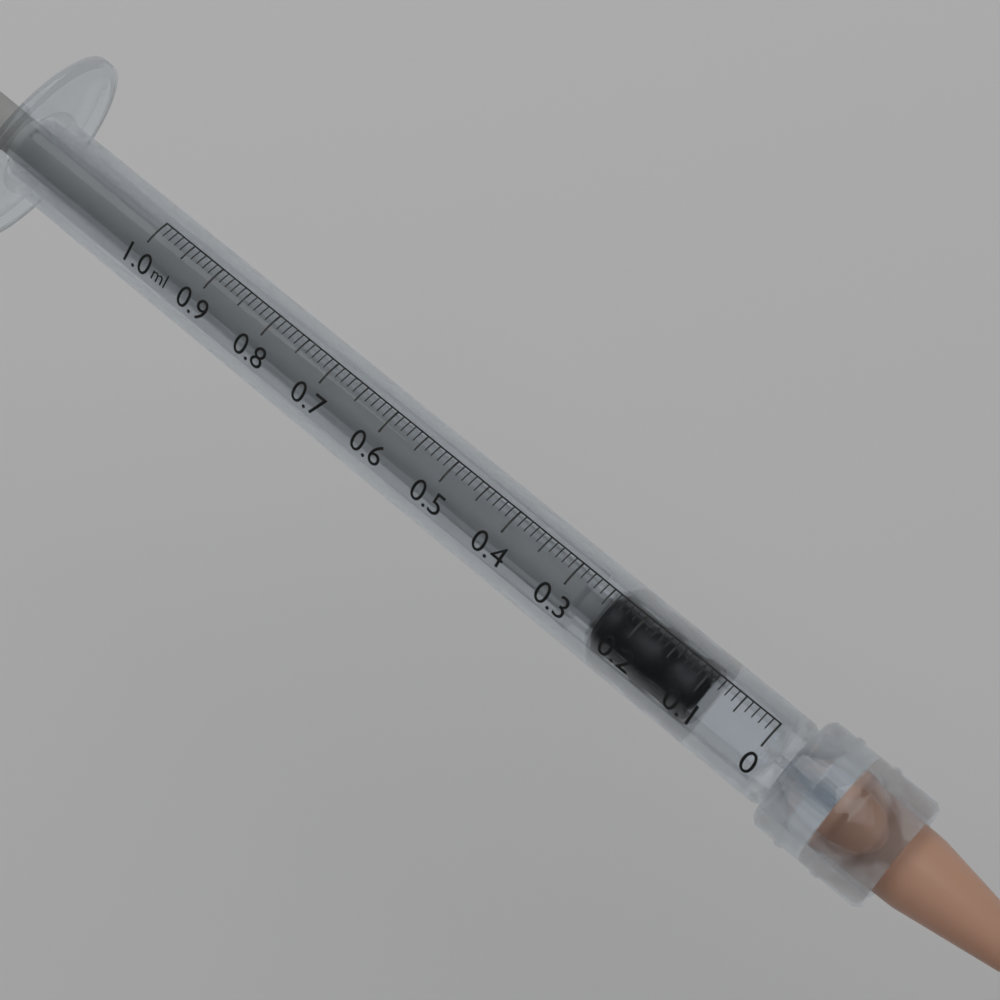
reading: 0.09 ml
